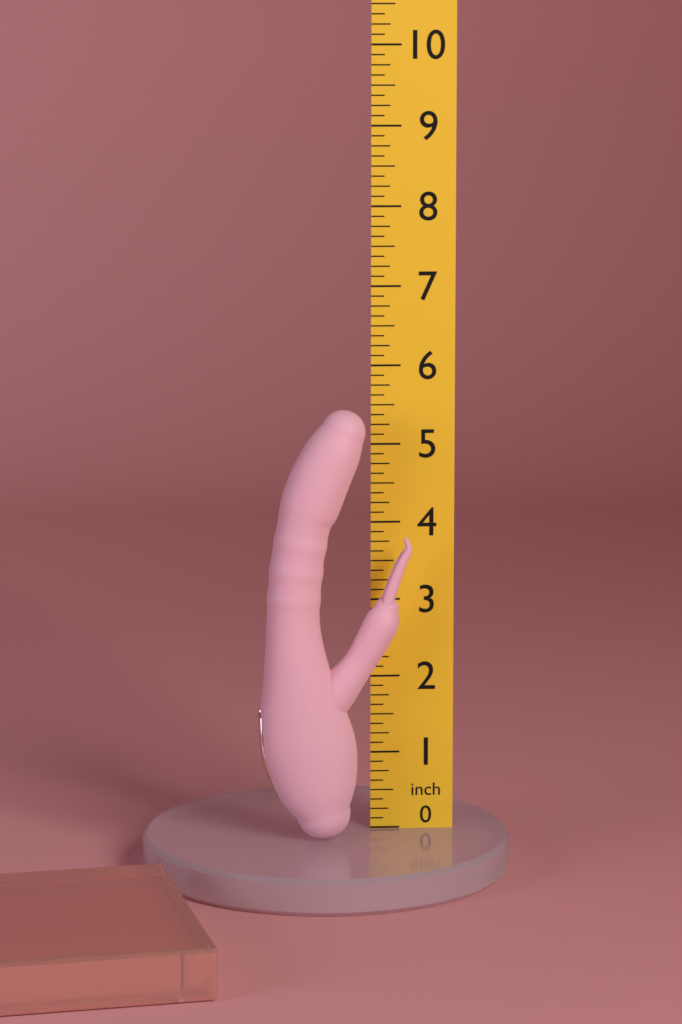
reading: 5.500 inch
